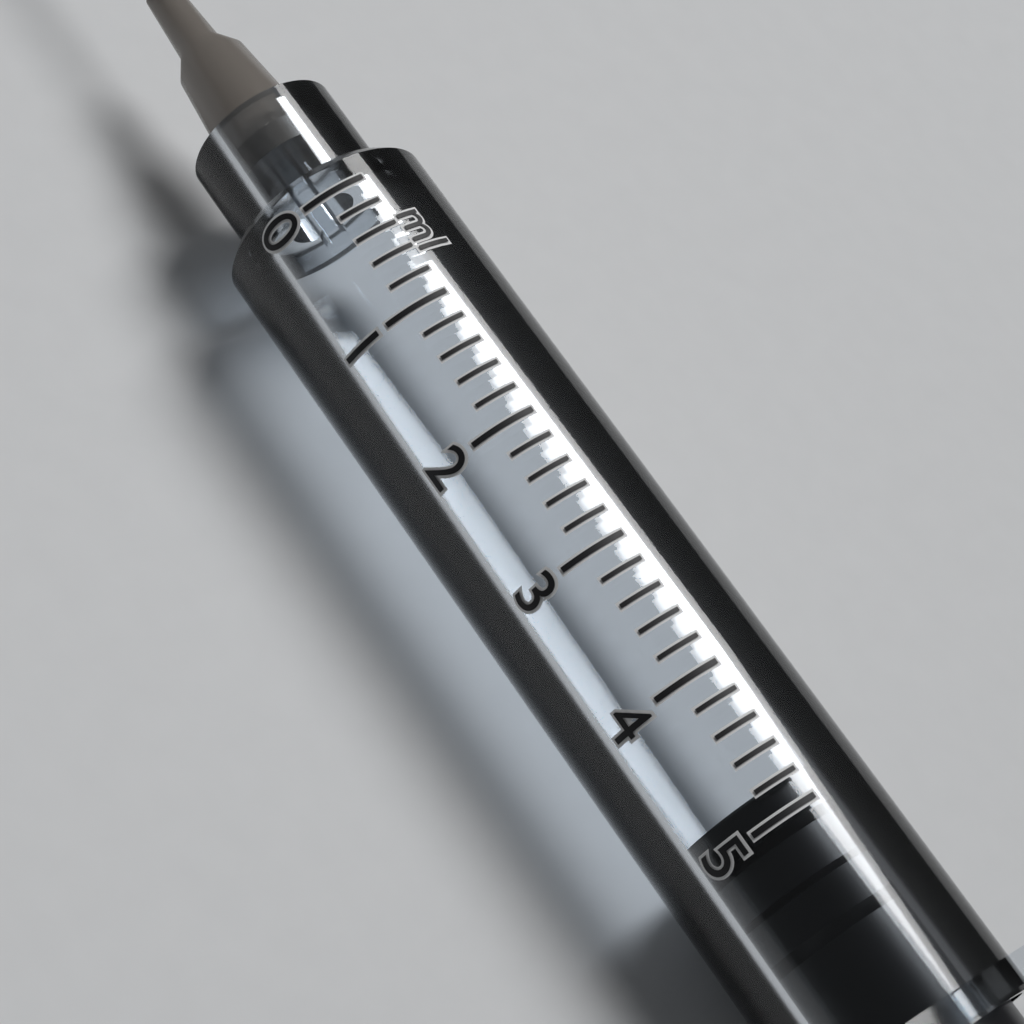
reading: 4.8 ml
